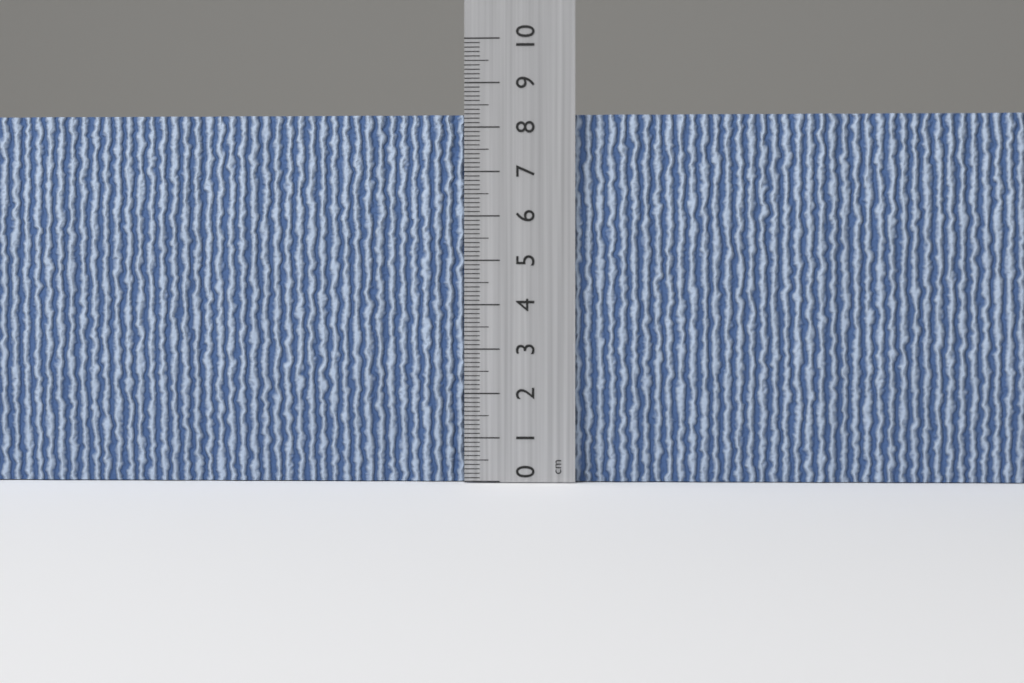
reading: 8.3 cm
